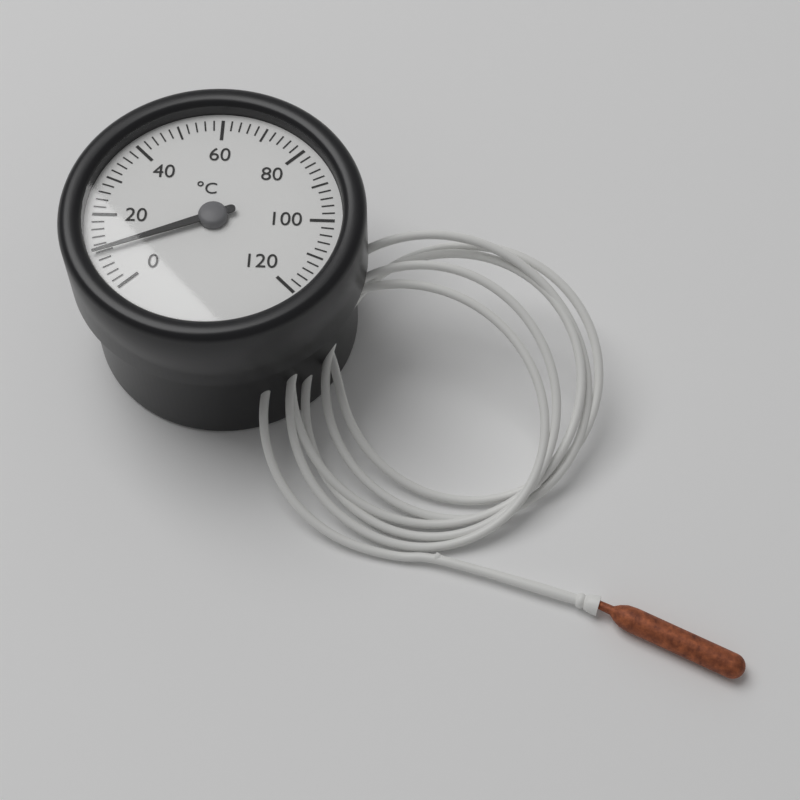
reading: 10 °C
